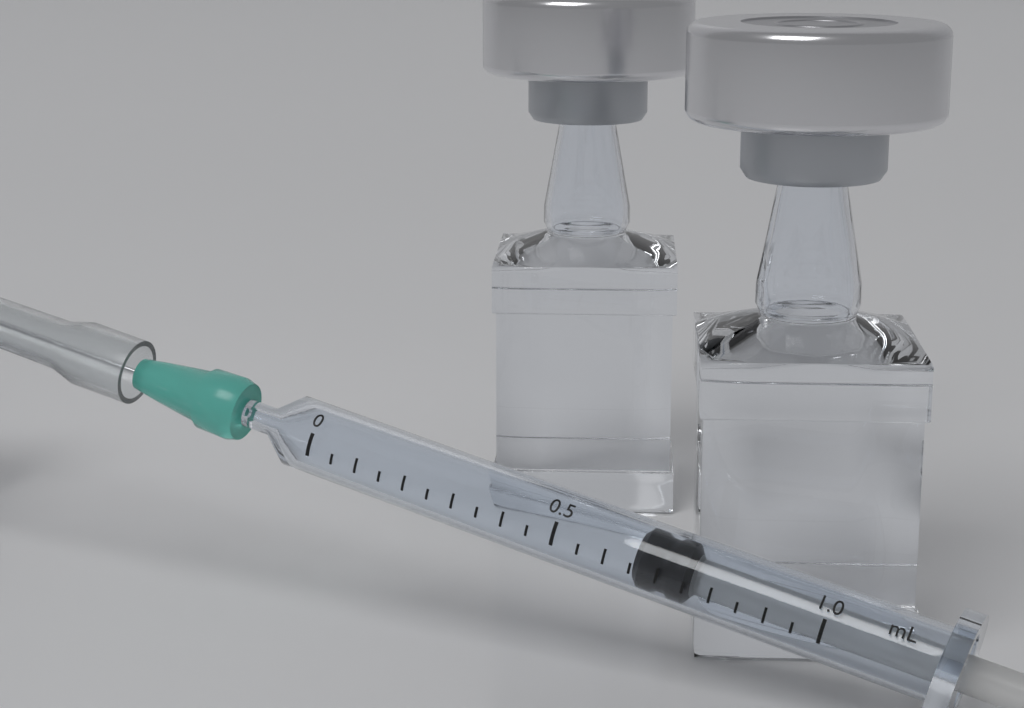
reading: 0.65 mL
